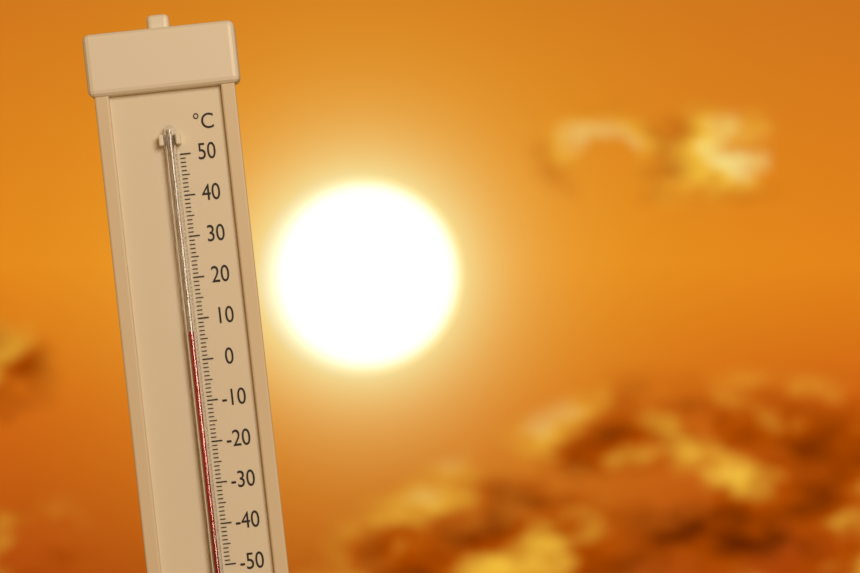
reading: 7 °C
